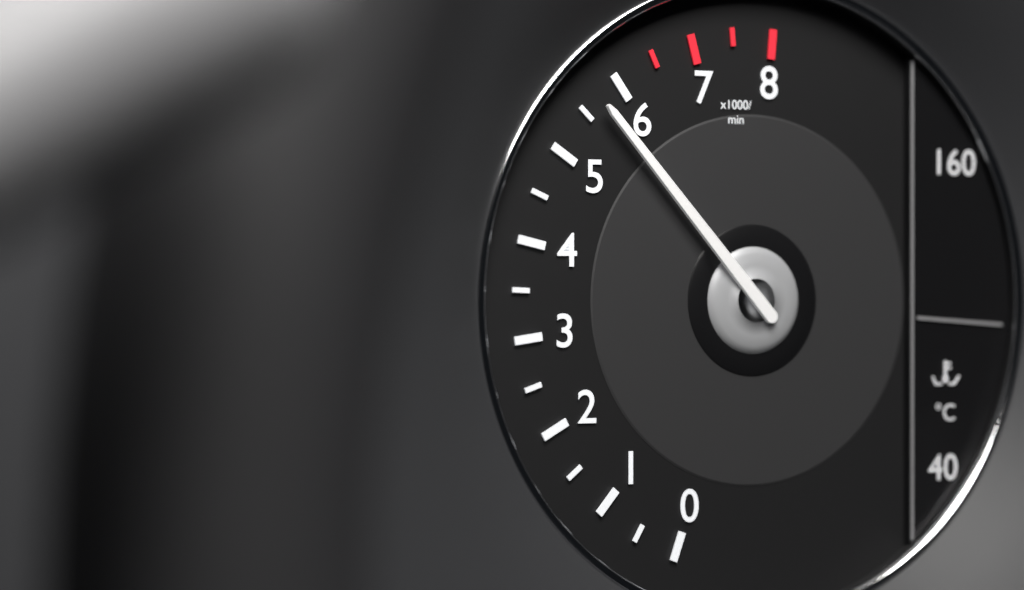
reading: 5700 1/min
